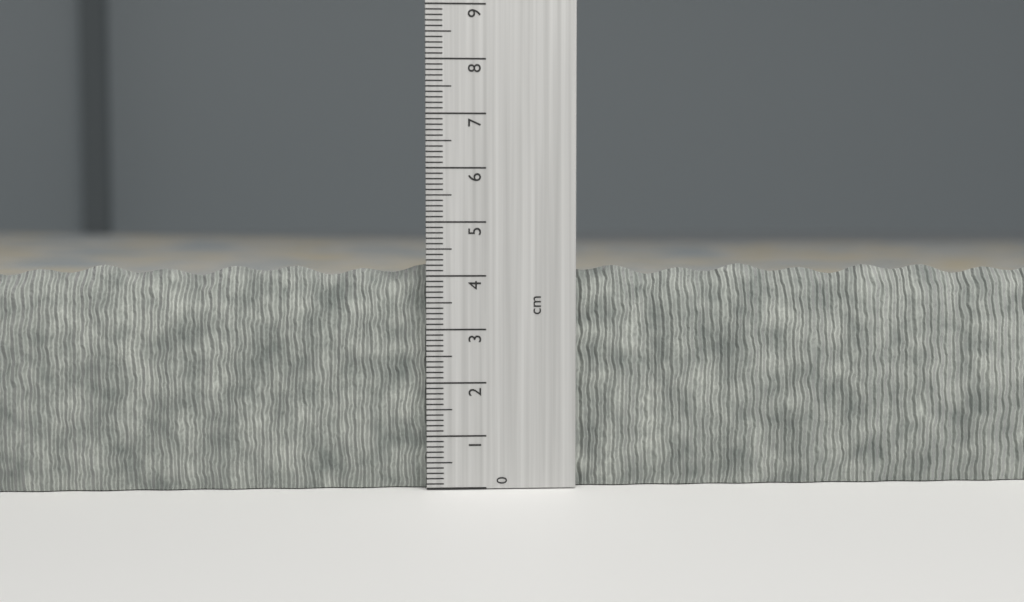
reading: 4.2 cm
